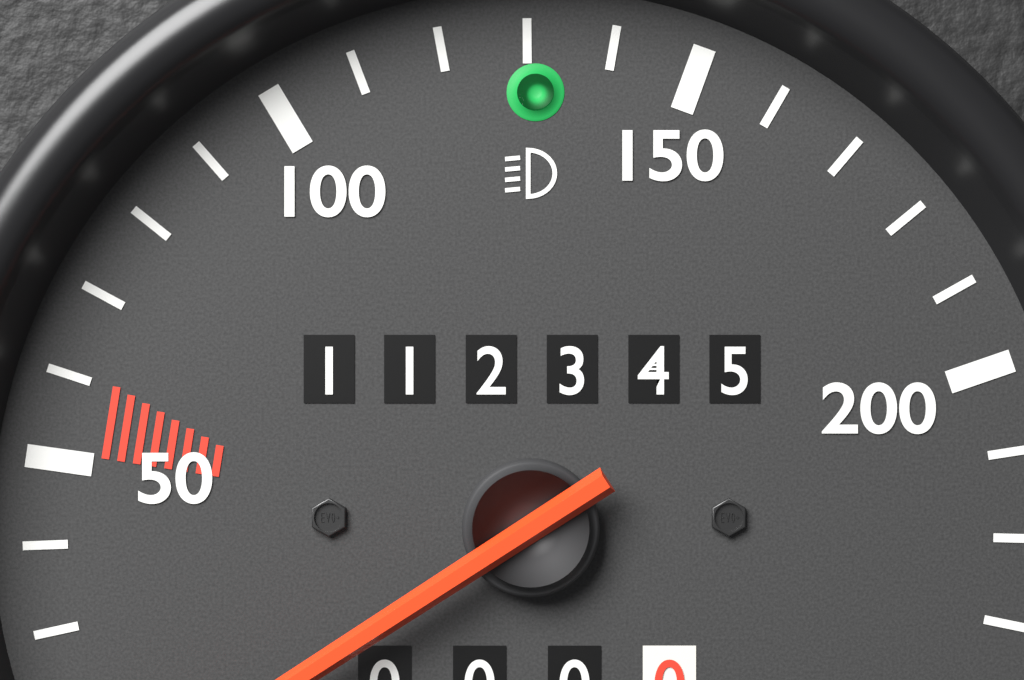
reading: 10 km/h
